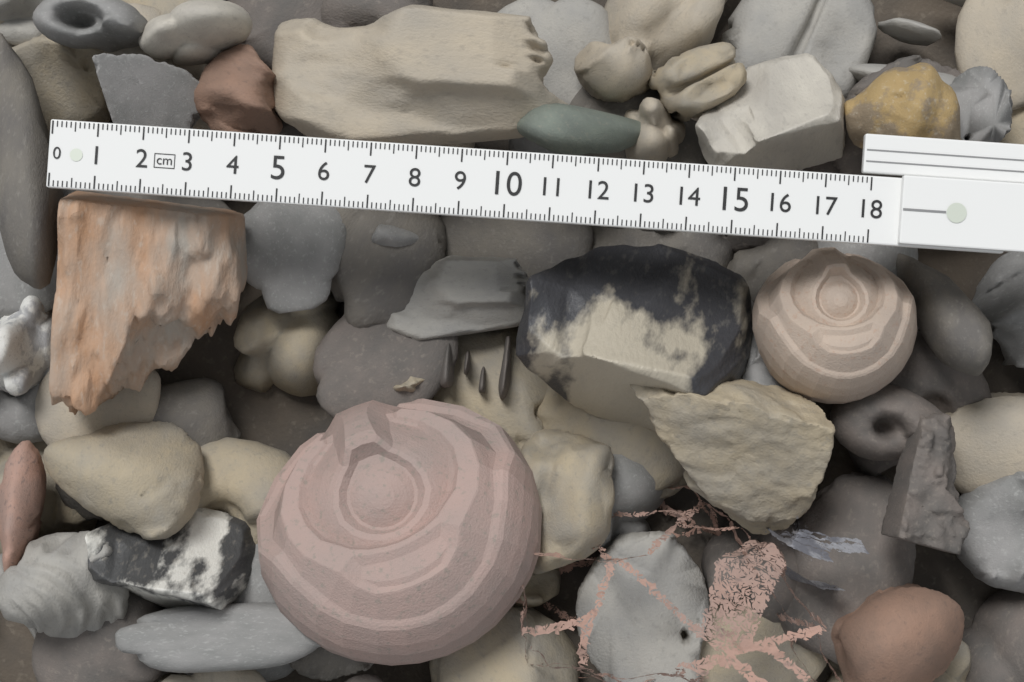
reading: 4.1 cm
